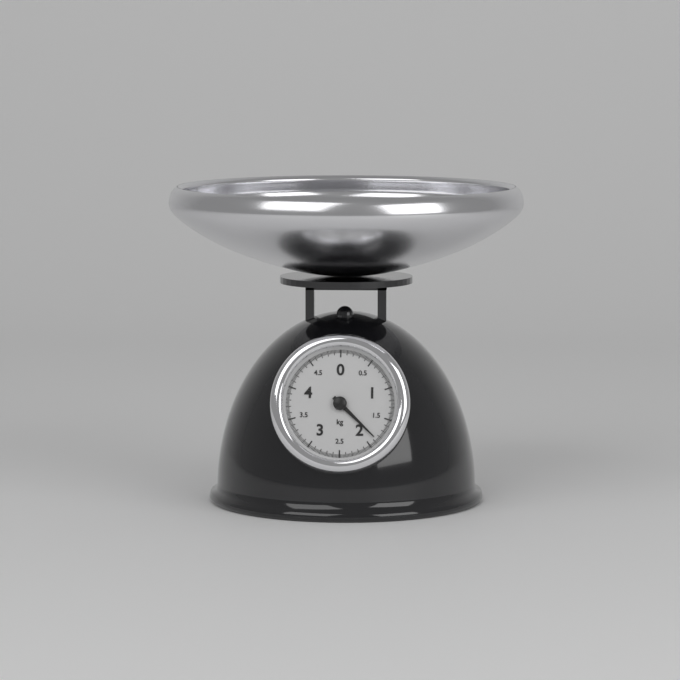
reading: 1.86 kg
